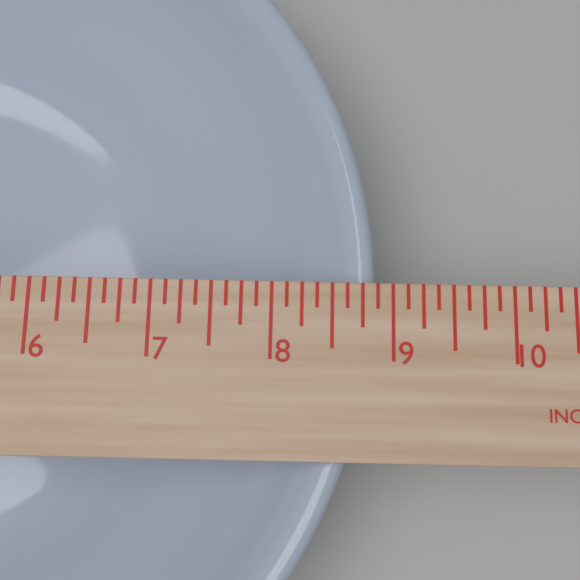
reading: 8.875 in
